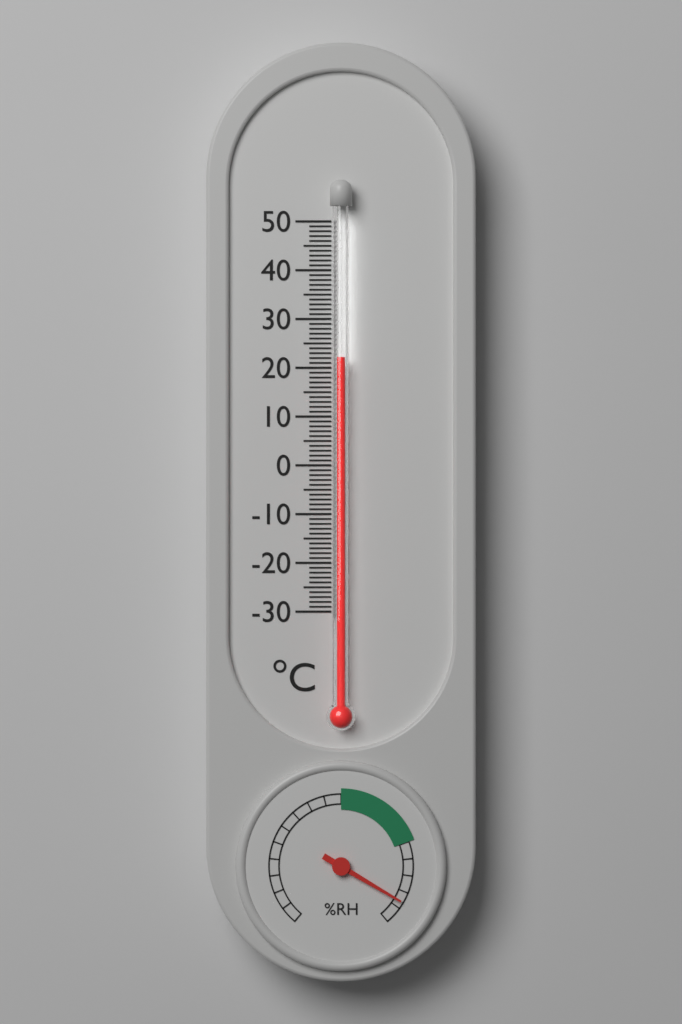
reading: 22 °C
